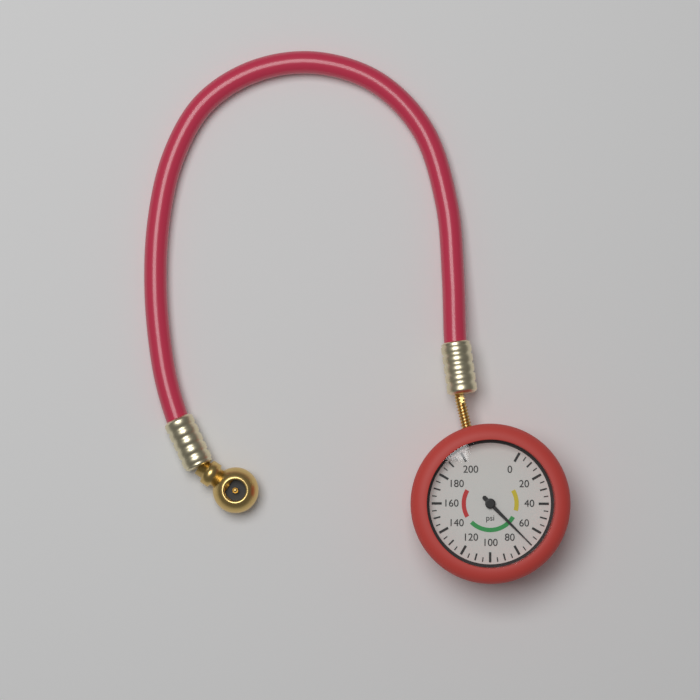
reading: 70 psi
